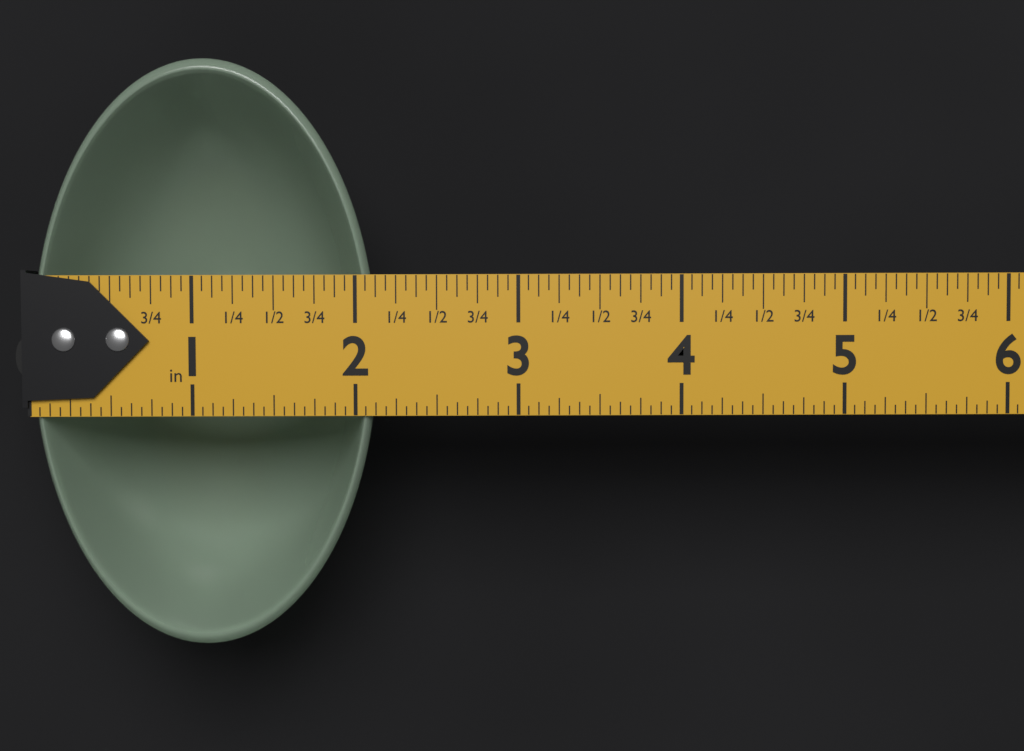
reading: 2.1250 in
